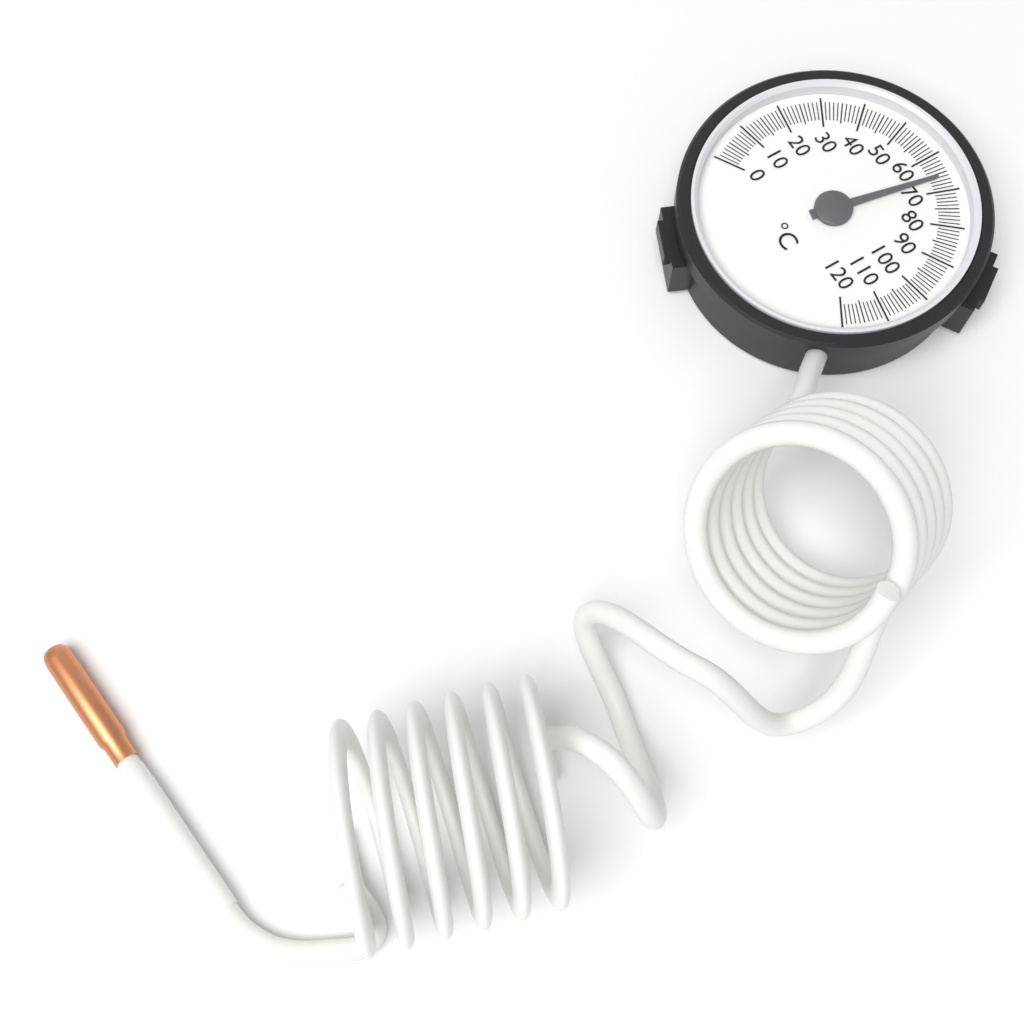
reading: 66 °C
